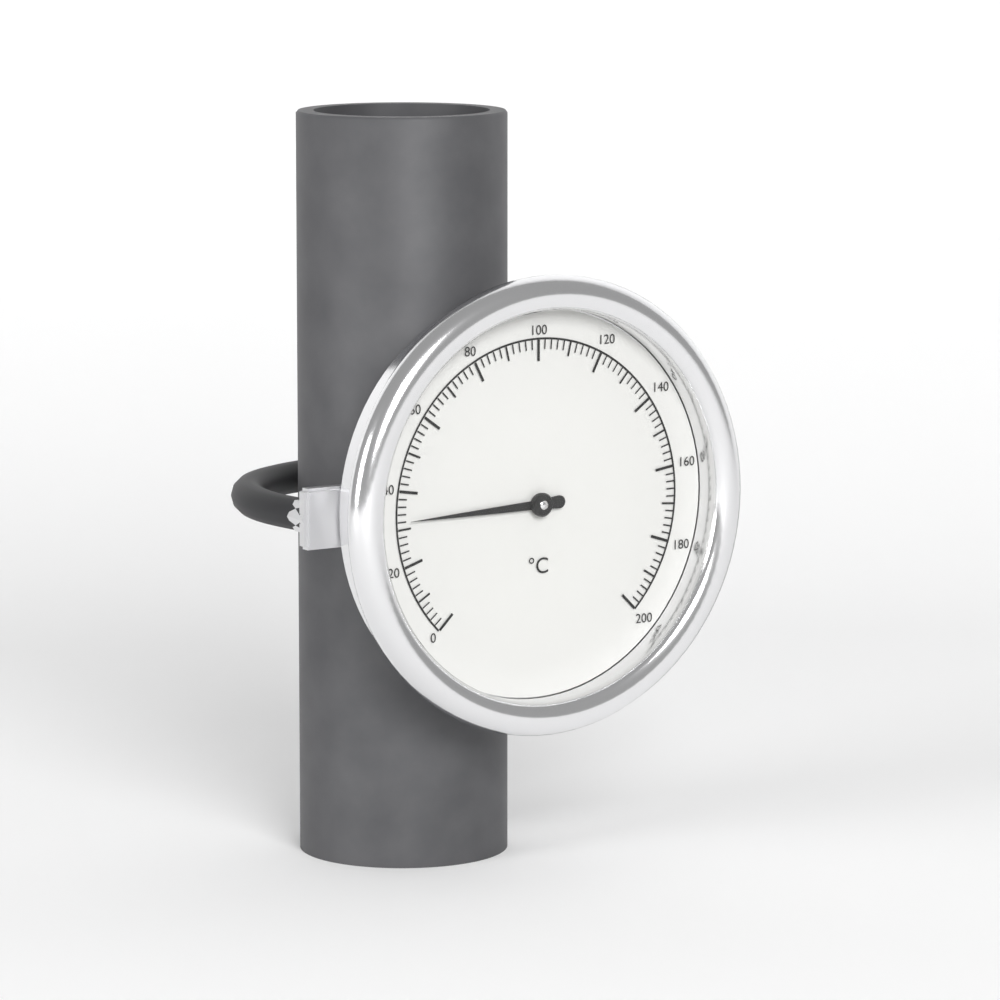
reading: 32 °C
